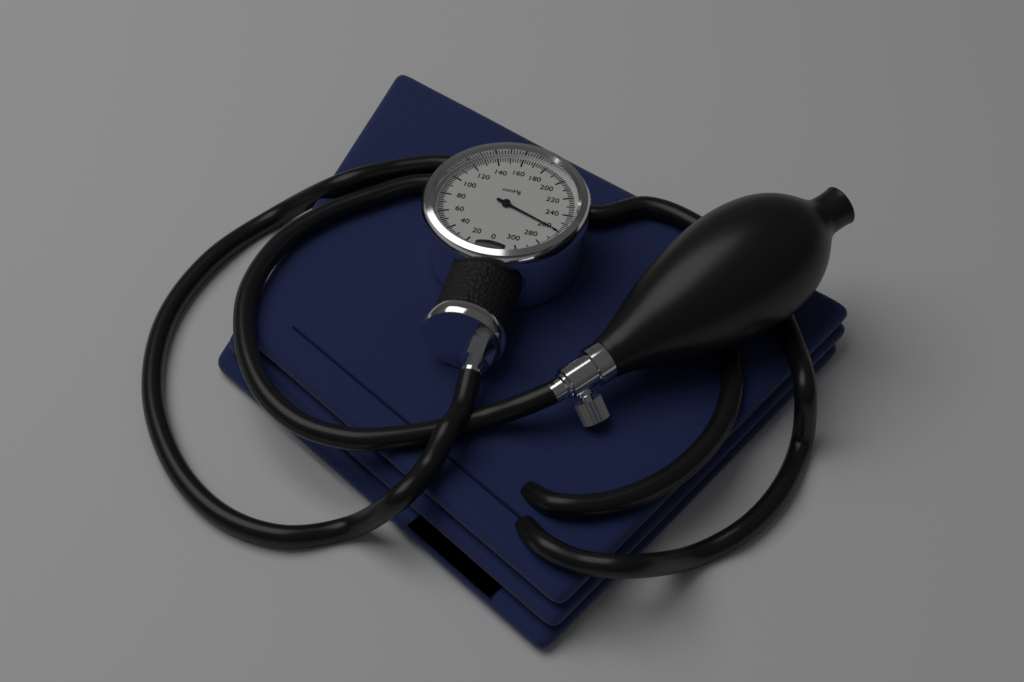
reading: 260 mmHg
